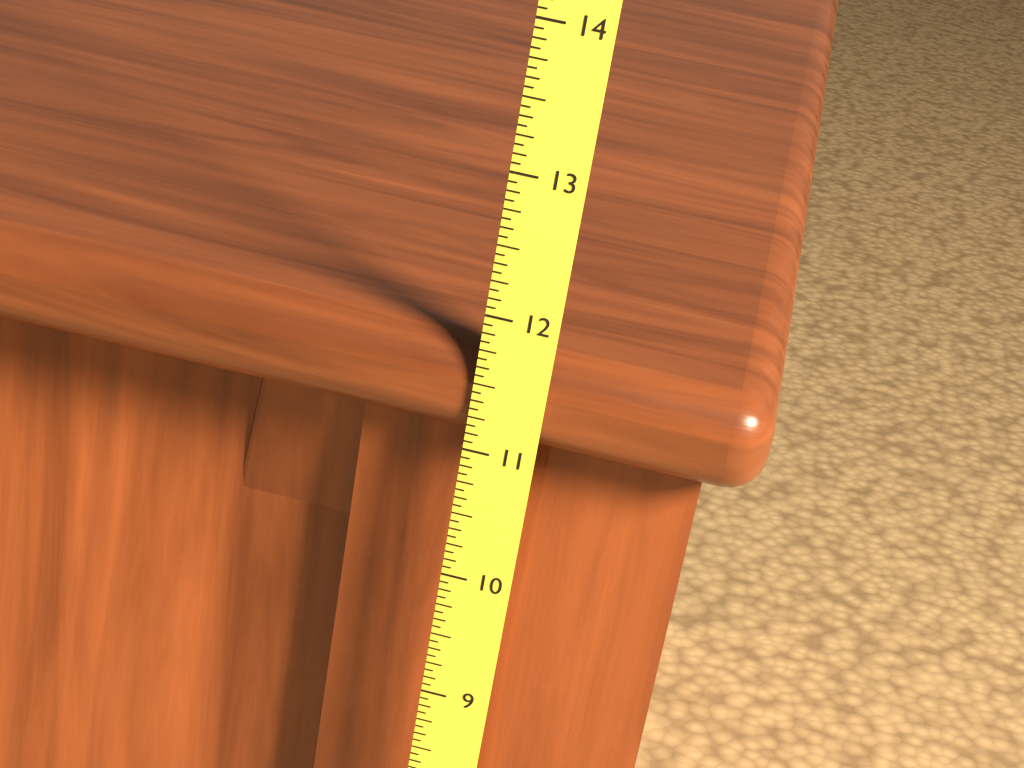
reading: 11.7500 (no unit)
